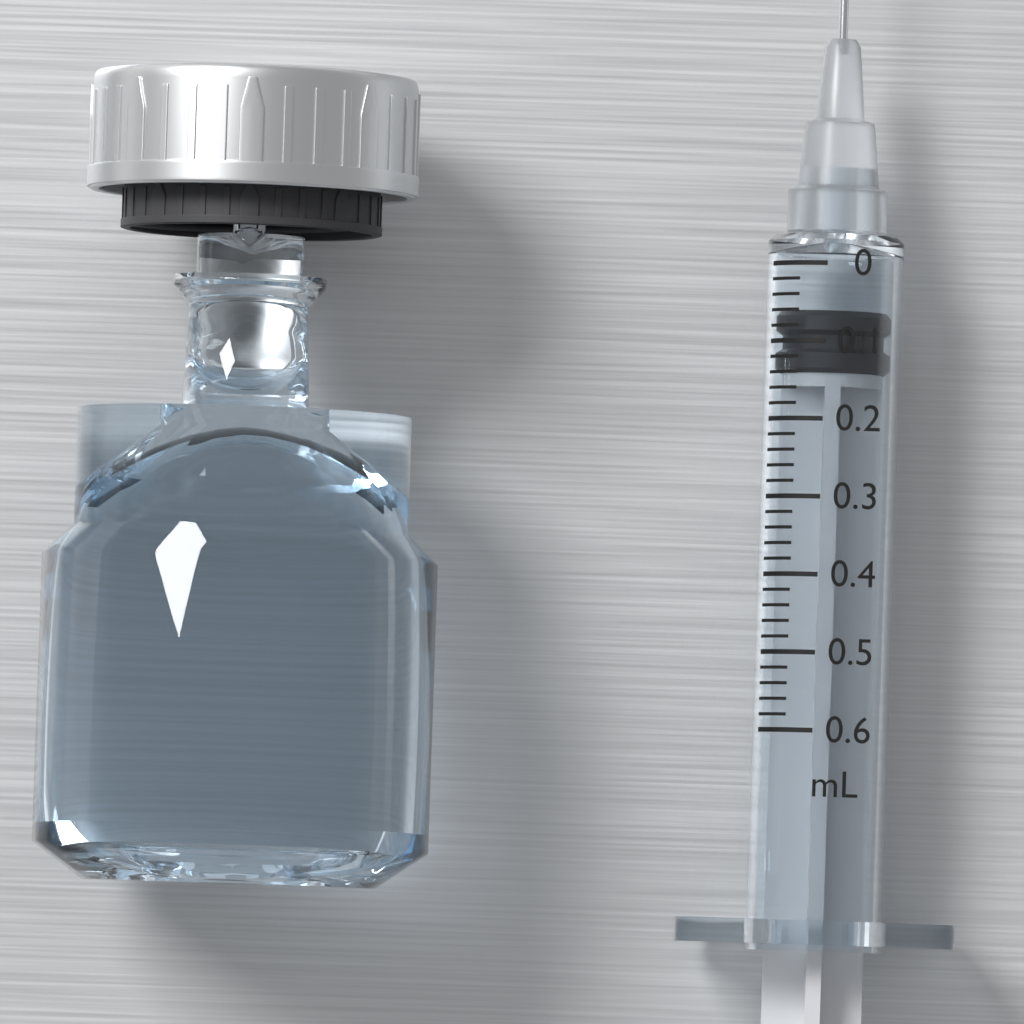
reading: 0.06 mL
